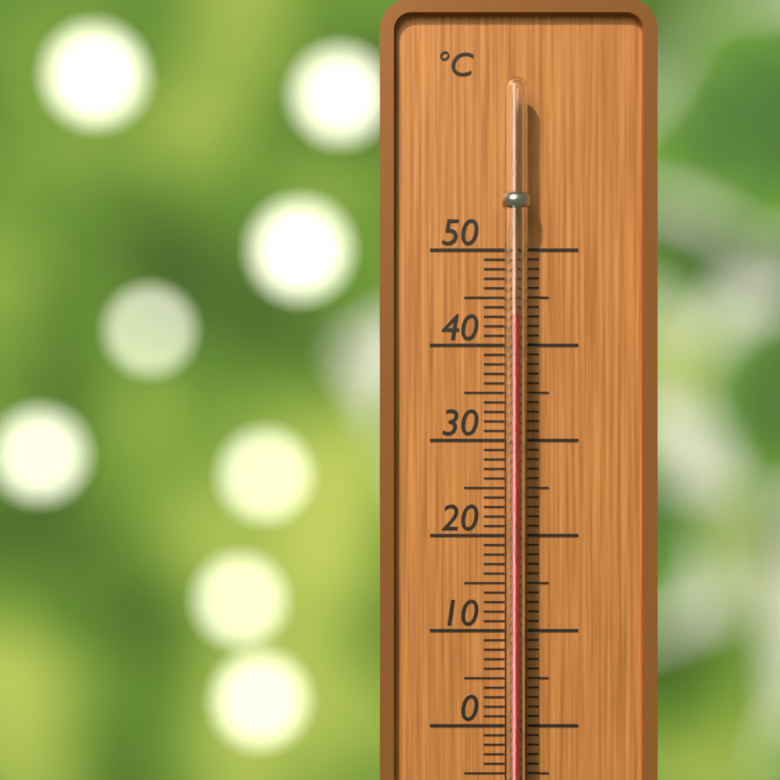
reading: 43 °C
